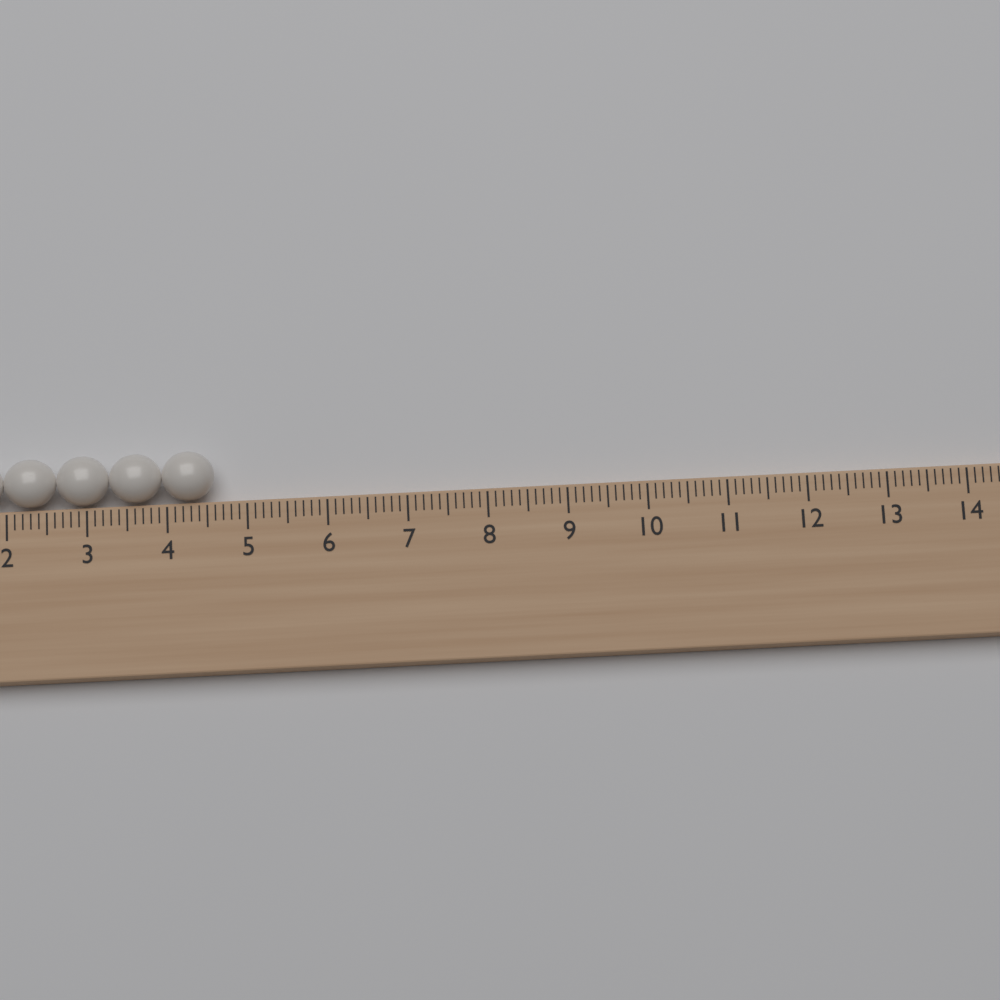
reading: 4.6 (no unit)
